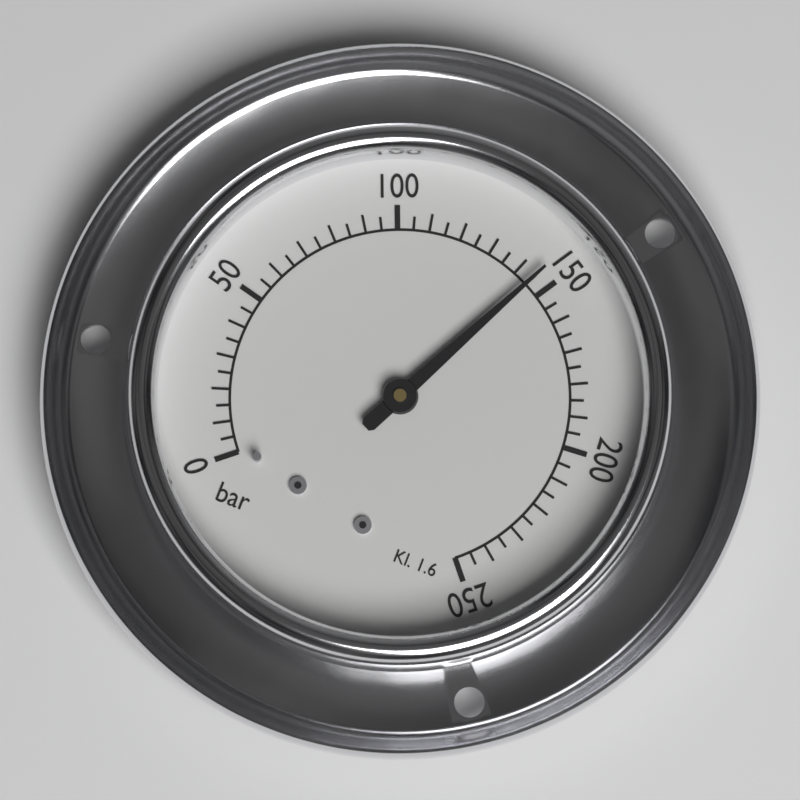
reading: 145 bar
